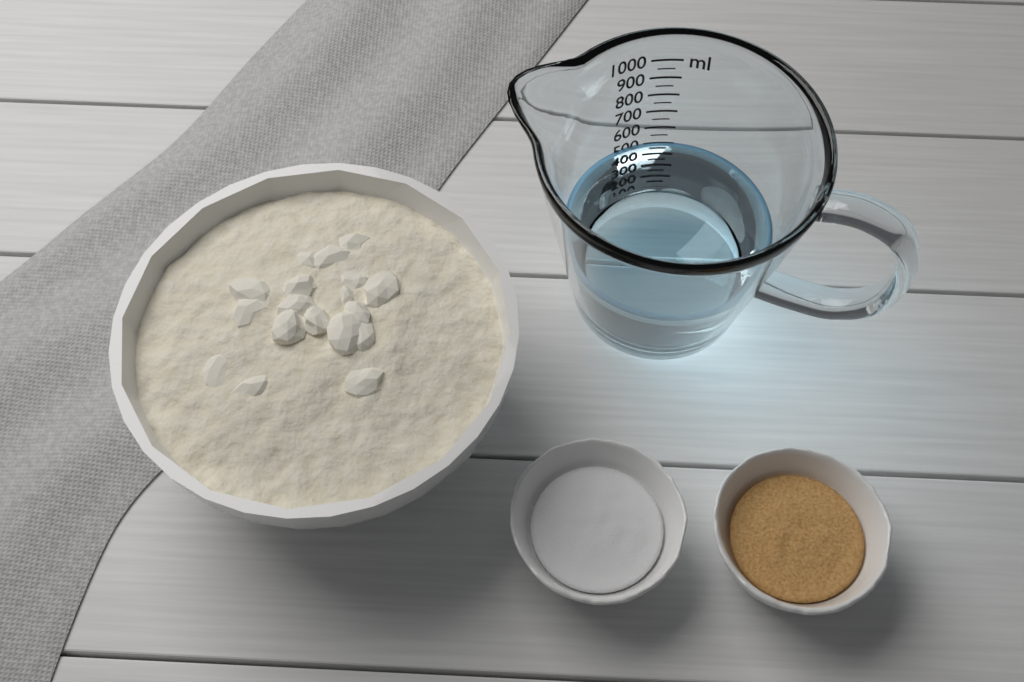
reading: 500 ml
